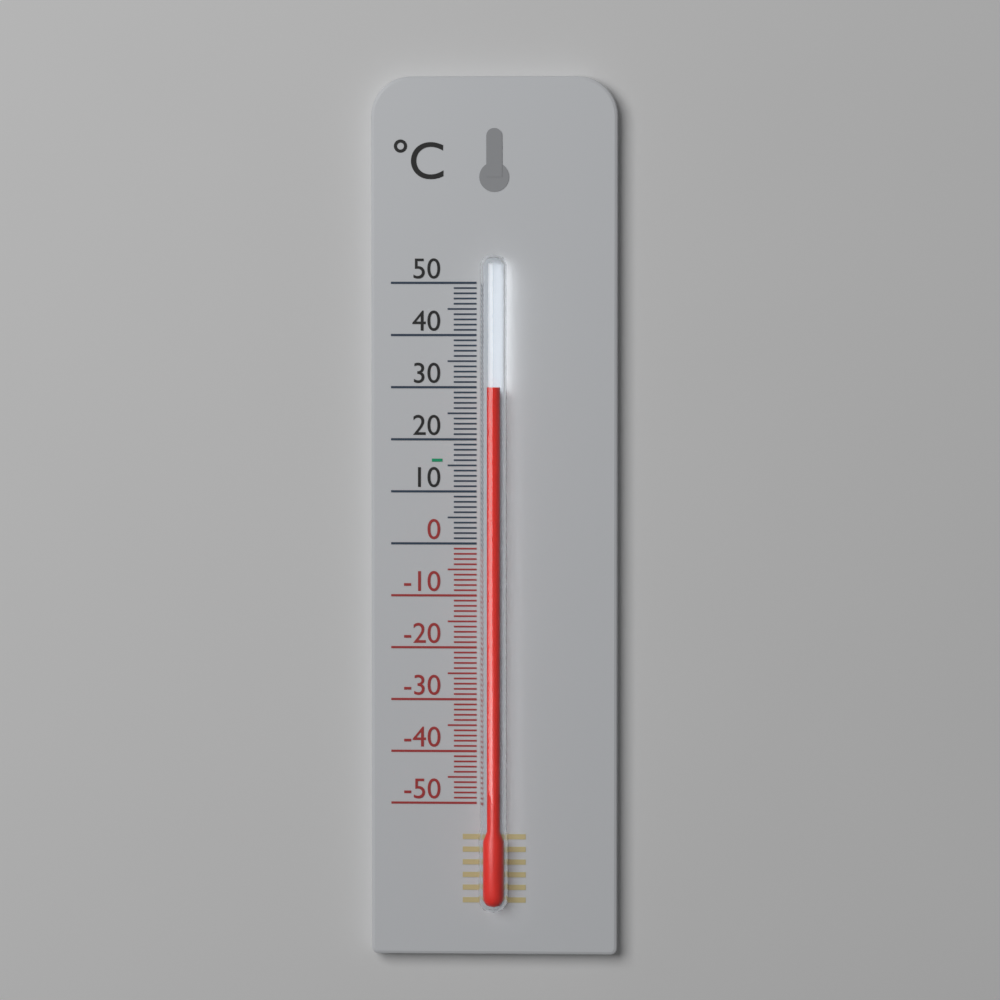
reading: 30 °C
